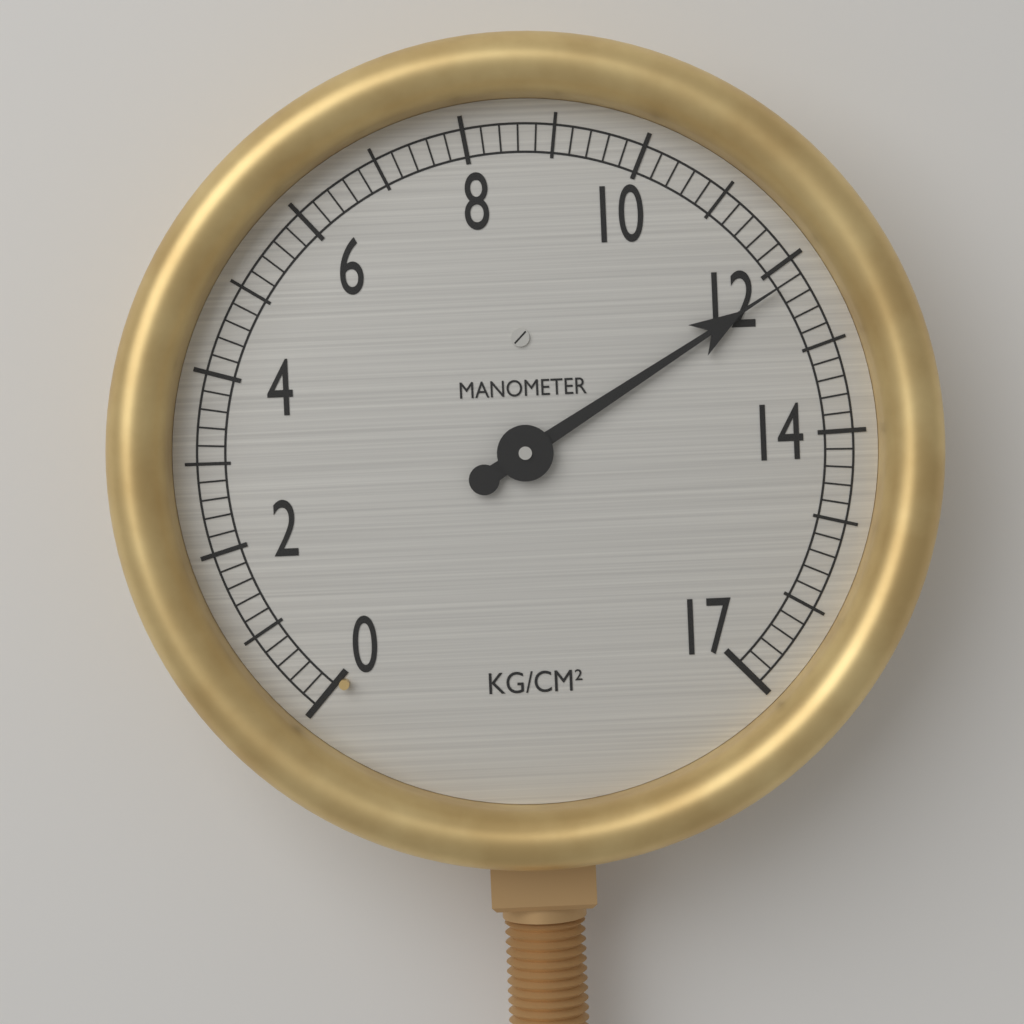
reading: 12.2 kg/cm²
